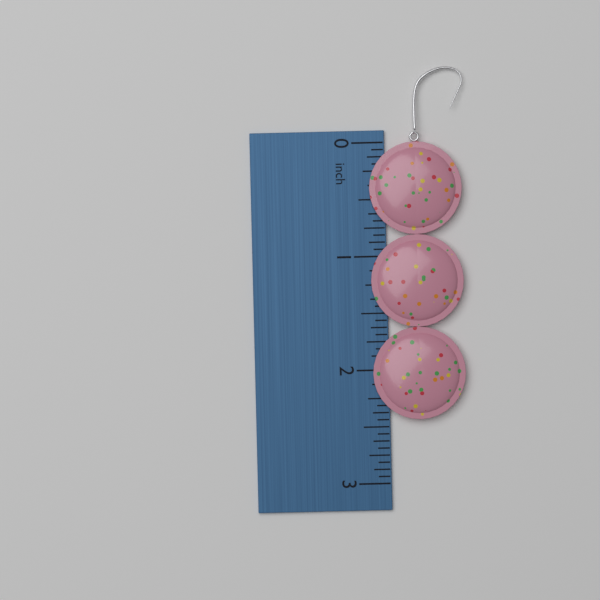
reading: 2.4375 inch
